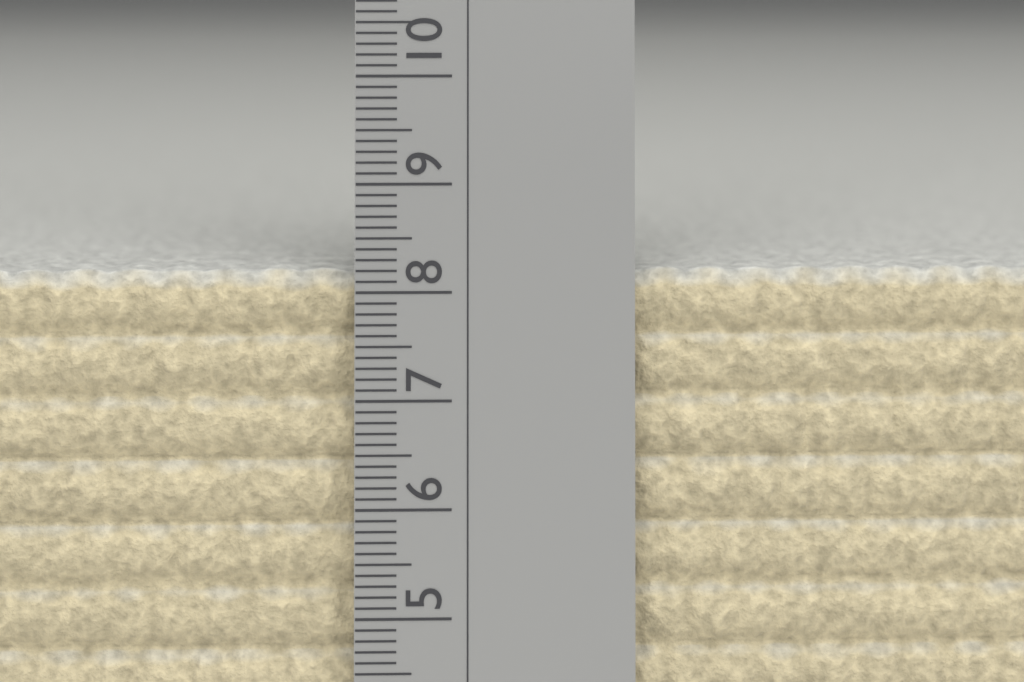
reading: 8.2 cm
